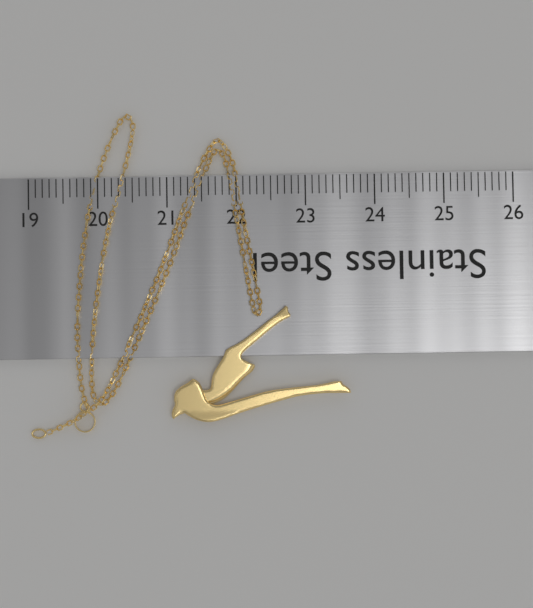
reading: 23.6 (no unit)
